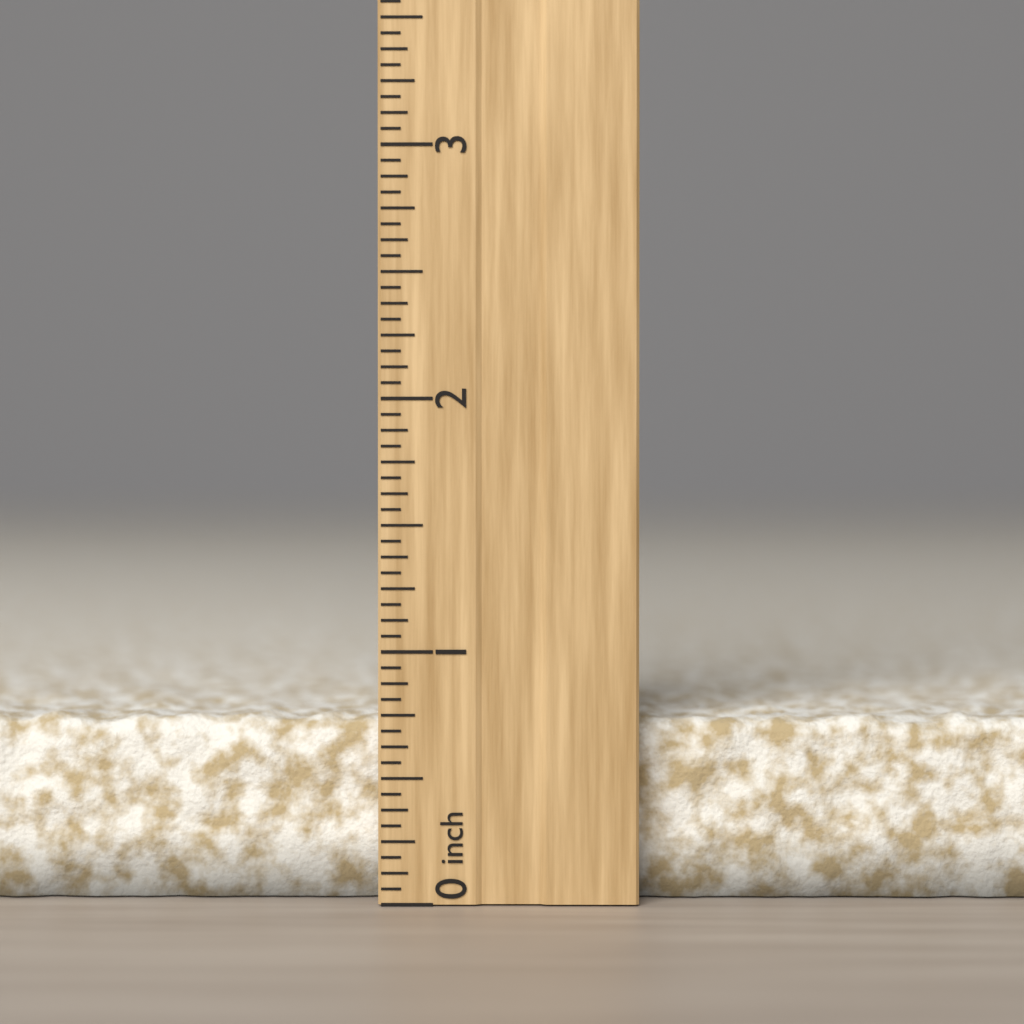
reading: 0.7500 inch
